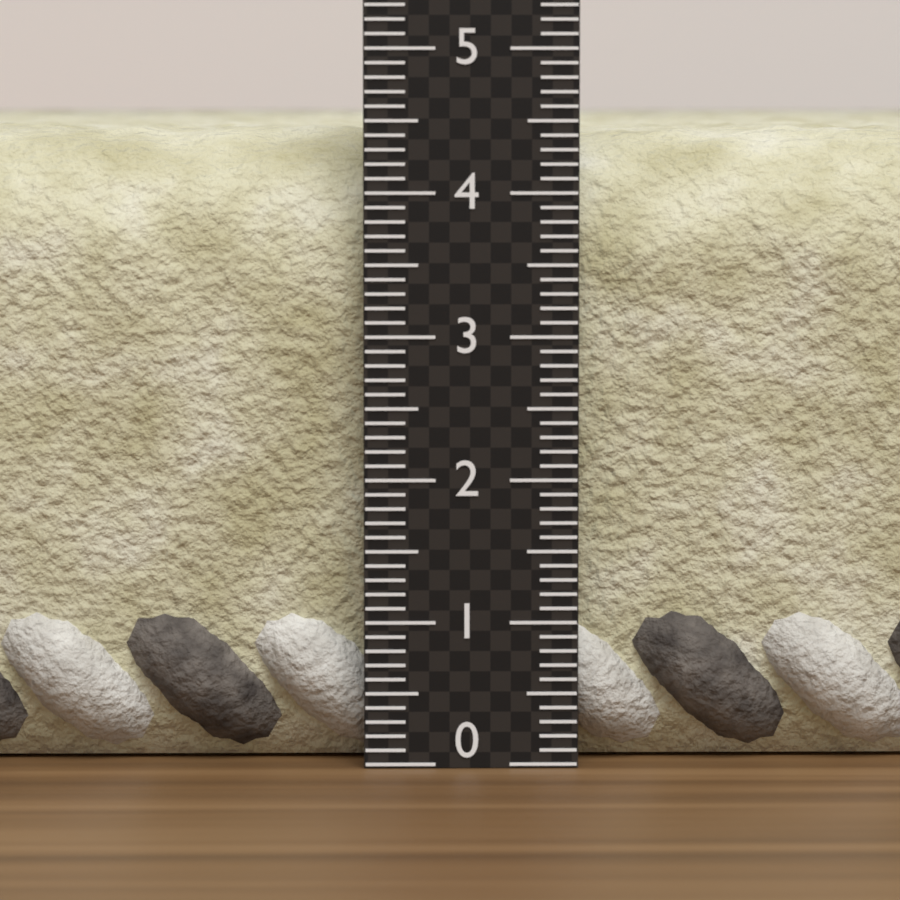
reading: 4.5 (no unit)
